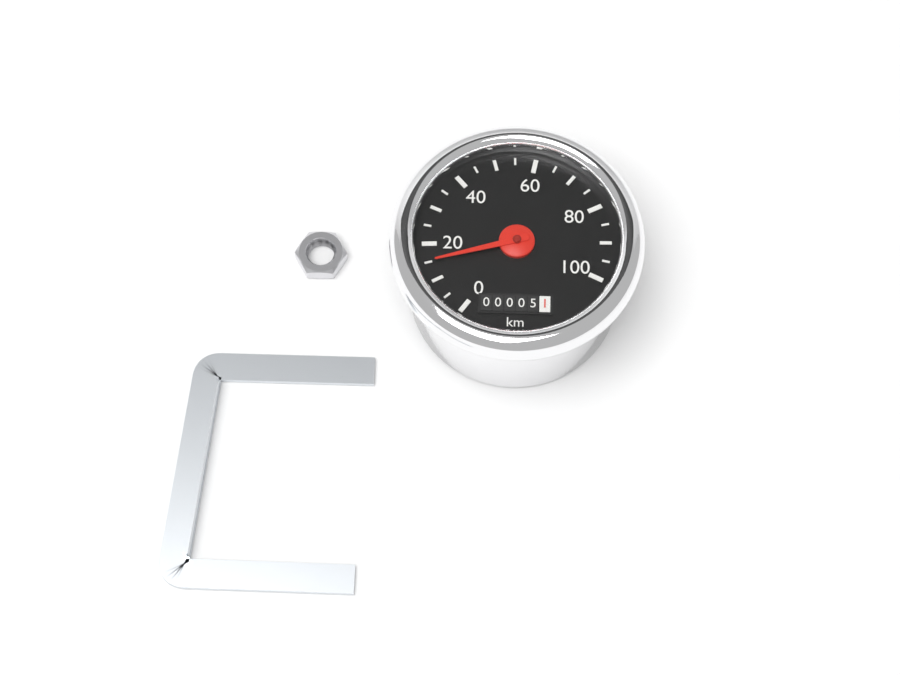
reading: 15 km/h
